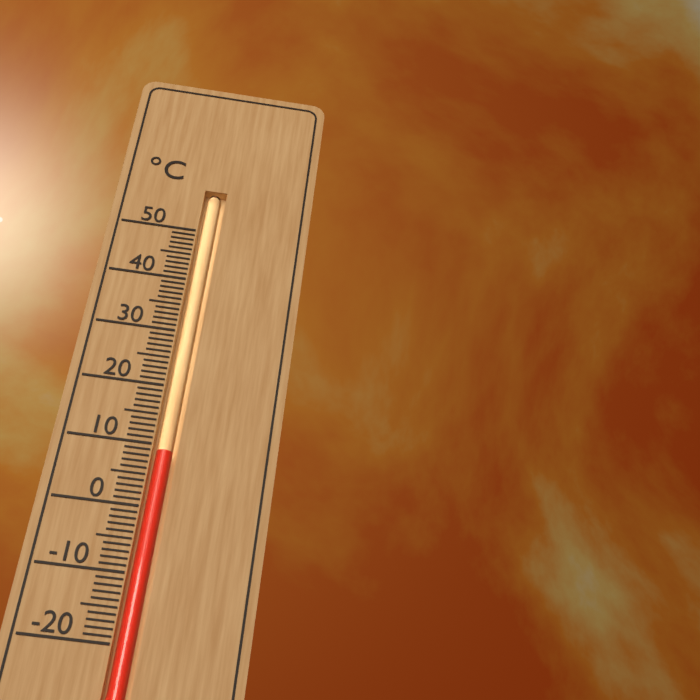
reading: 9 °C
